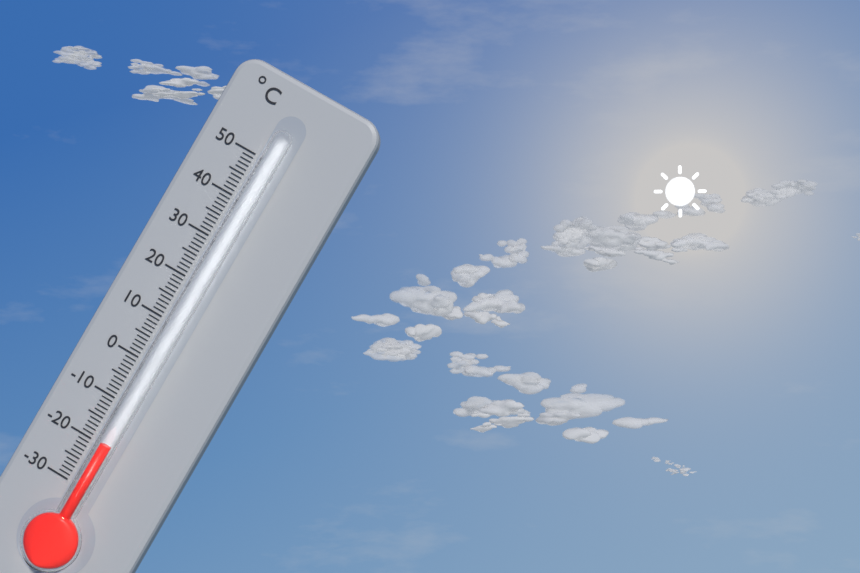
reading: -19 °C
